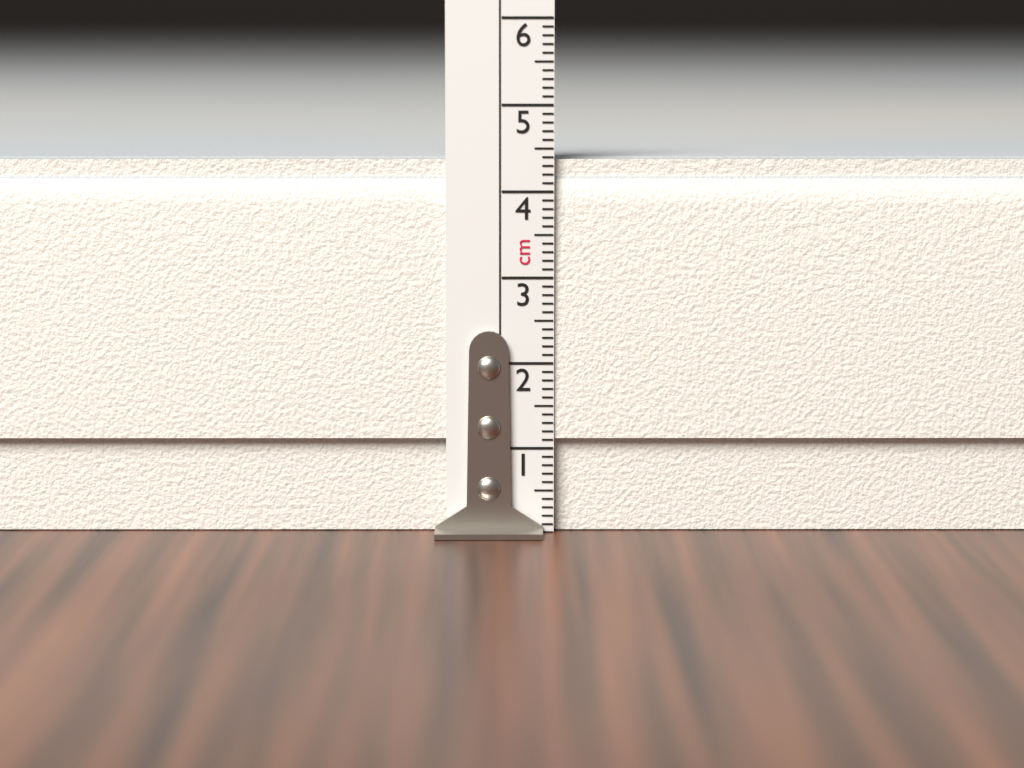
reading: 4.4 cm
